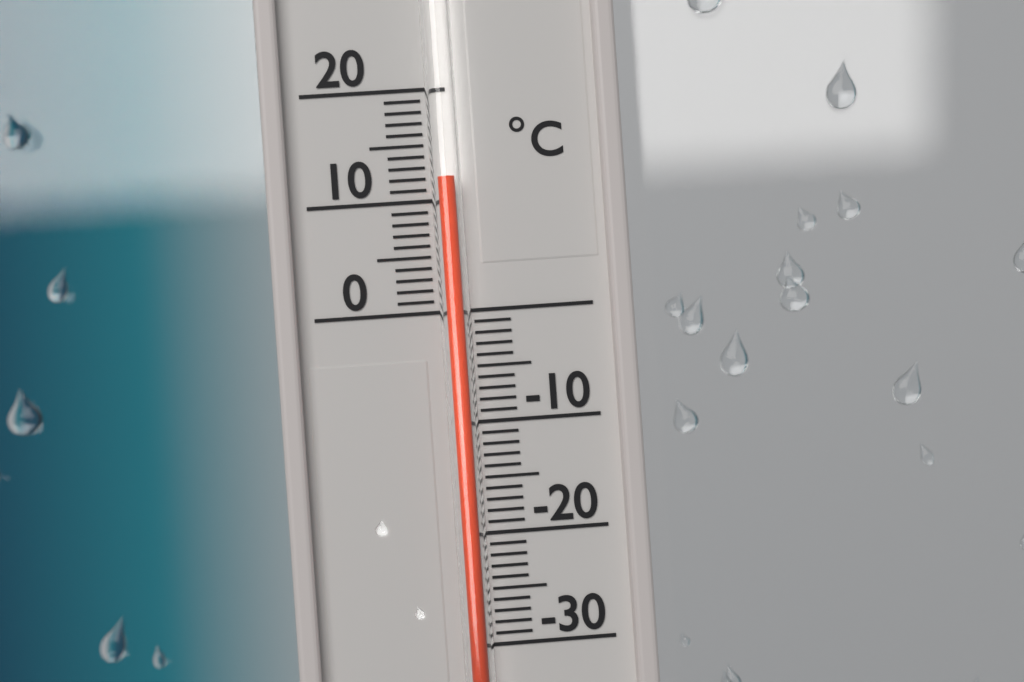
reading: 12 °C
